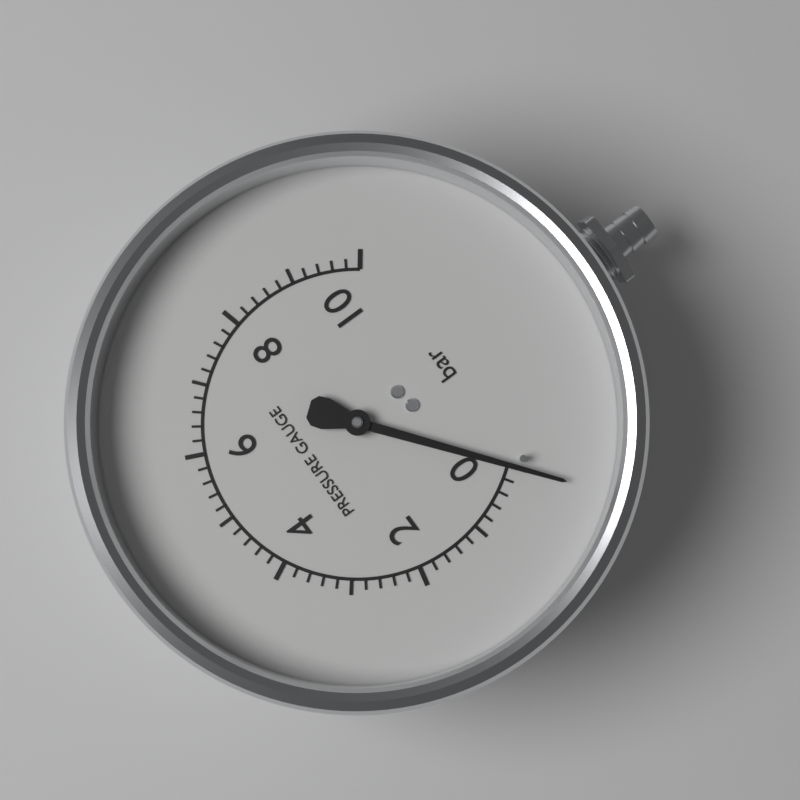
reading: 0.0 bar
